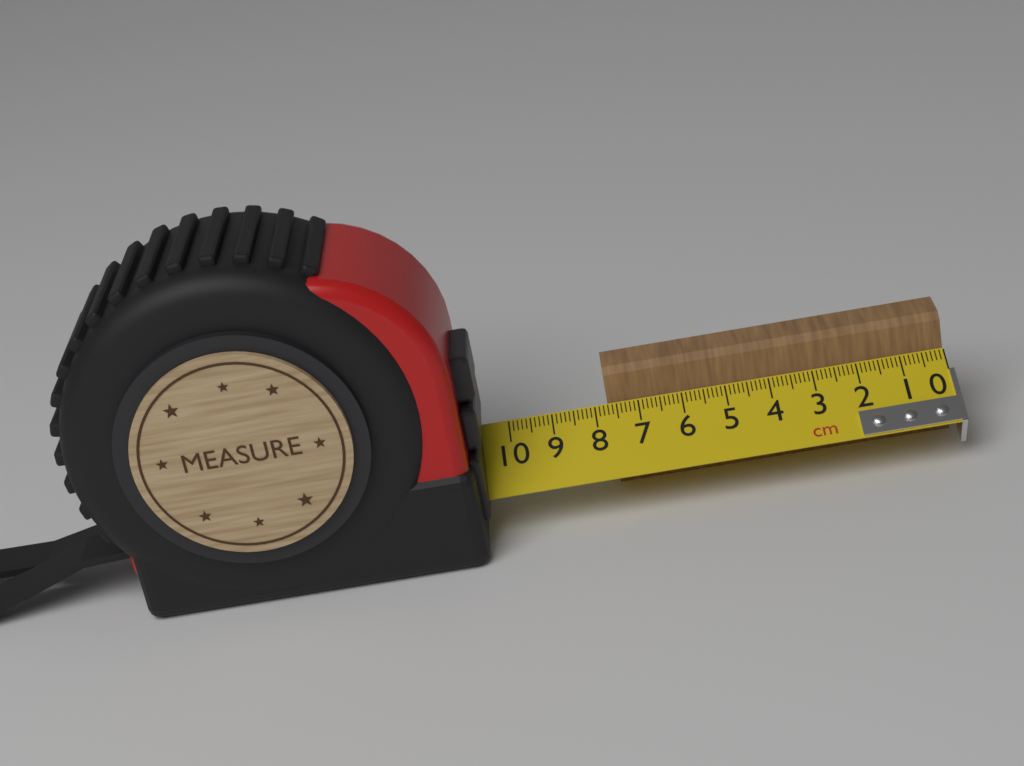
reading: 7.7 cm
